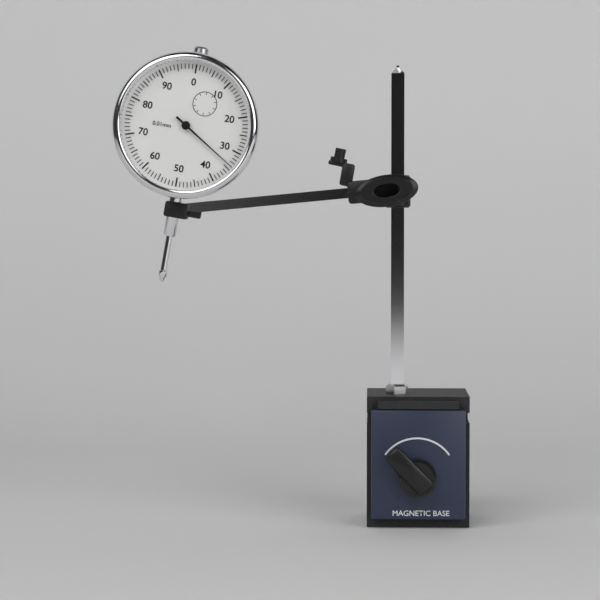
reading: 0.34 mm
